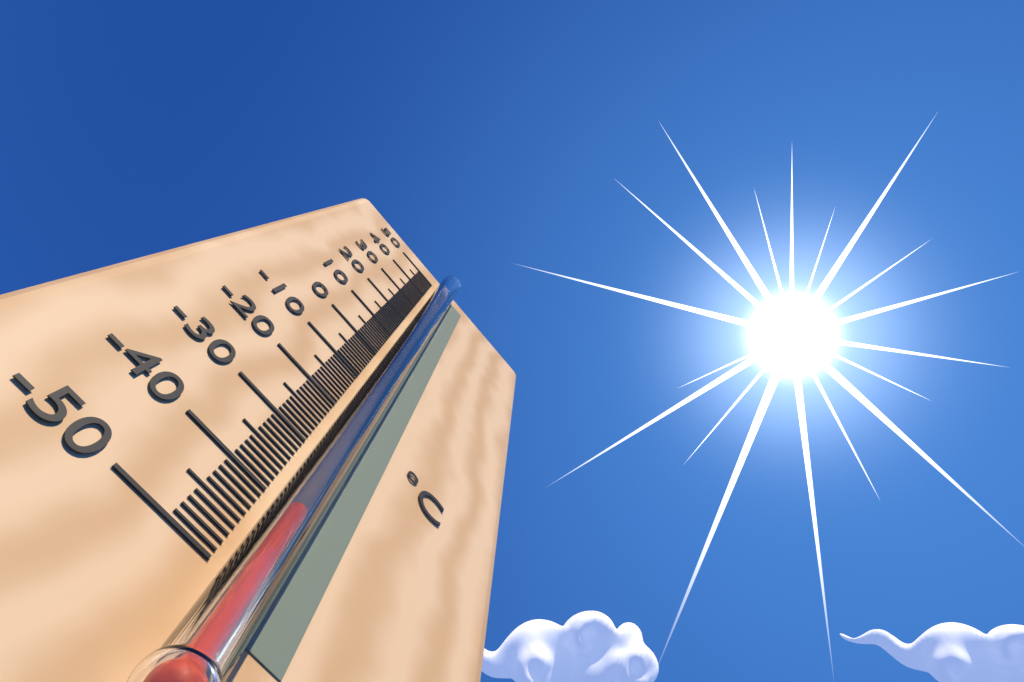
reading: -43 °C
